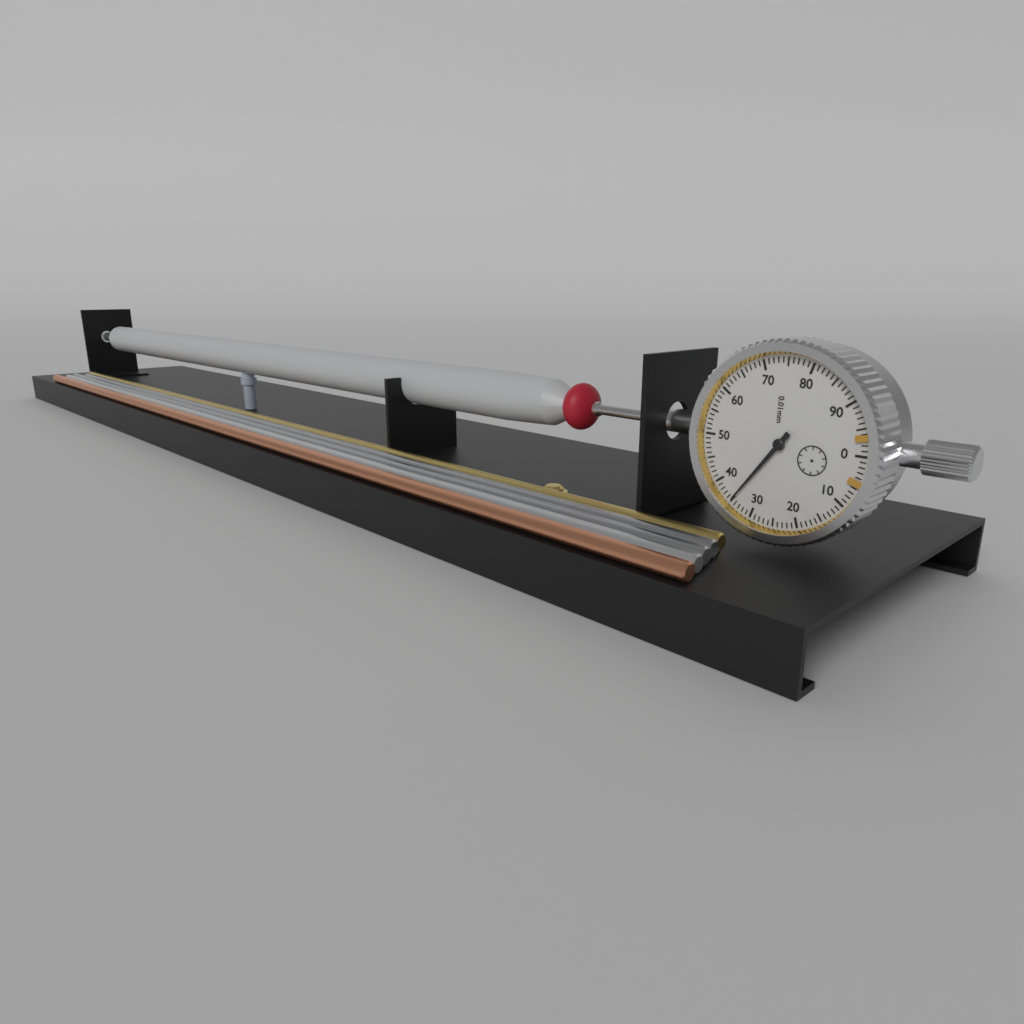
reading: 0.35 mm
